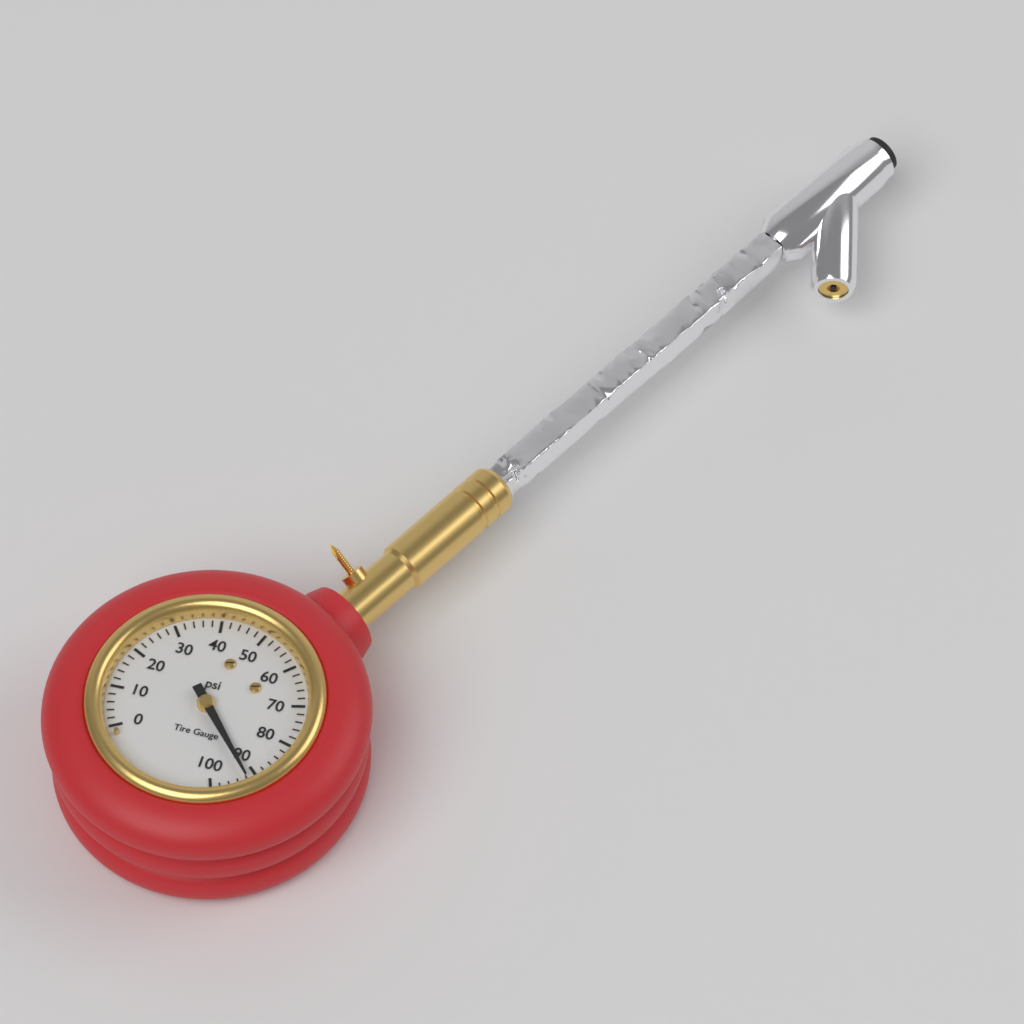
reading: 92 psi
